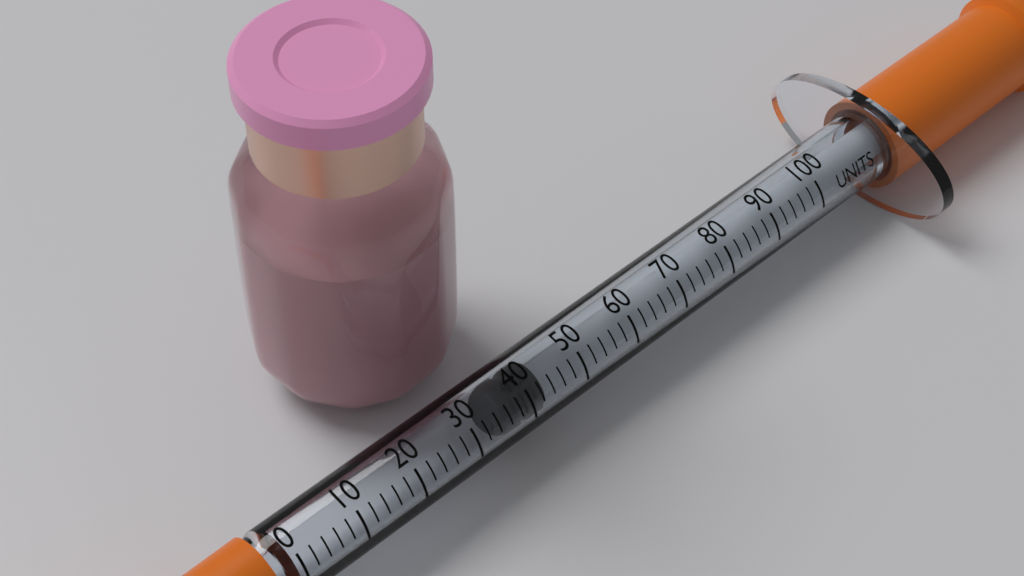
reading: 36 units
